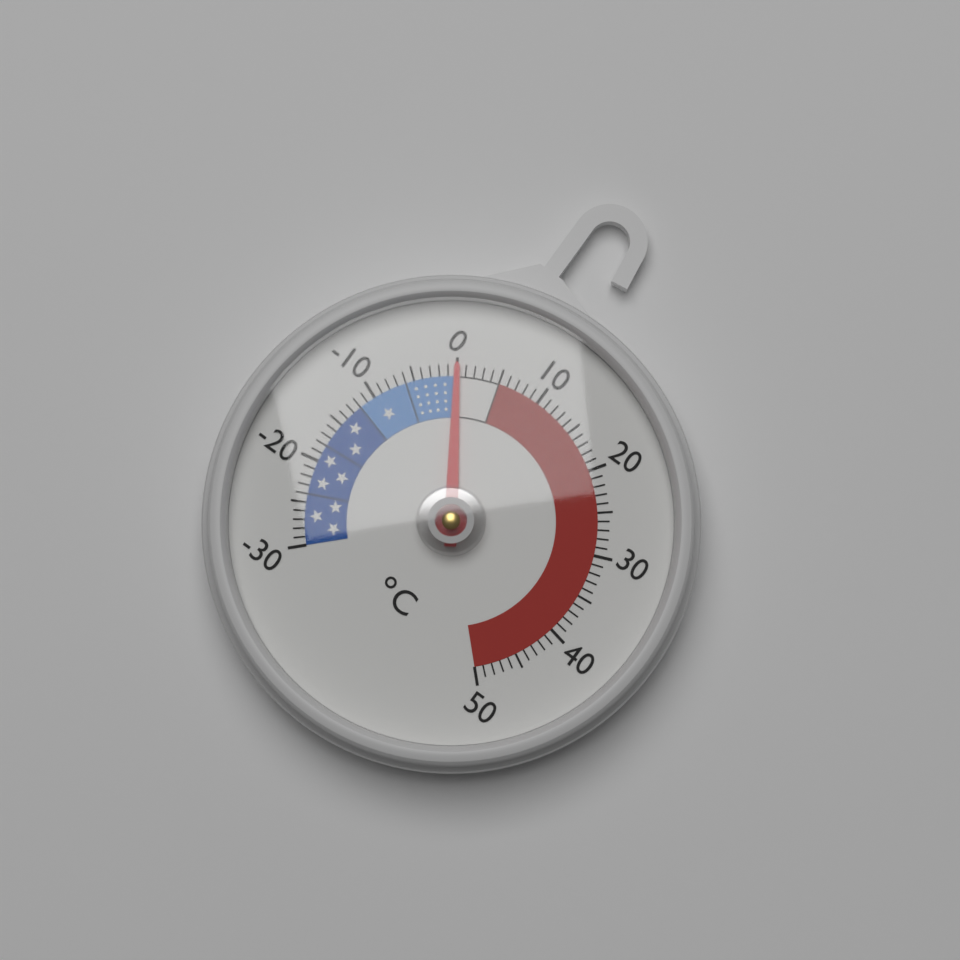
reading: 0 °C
